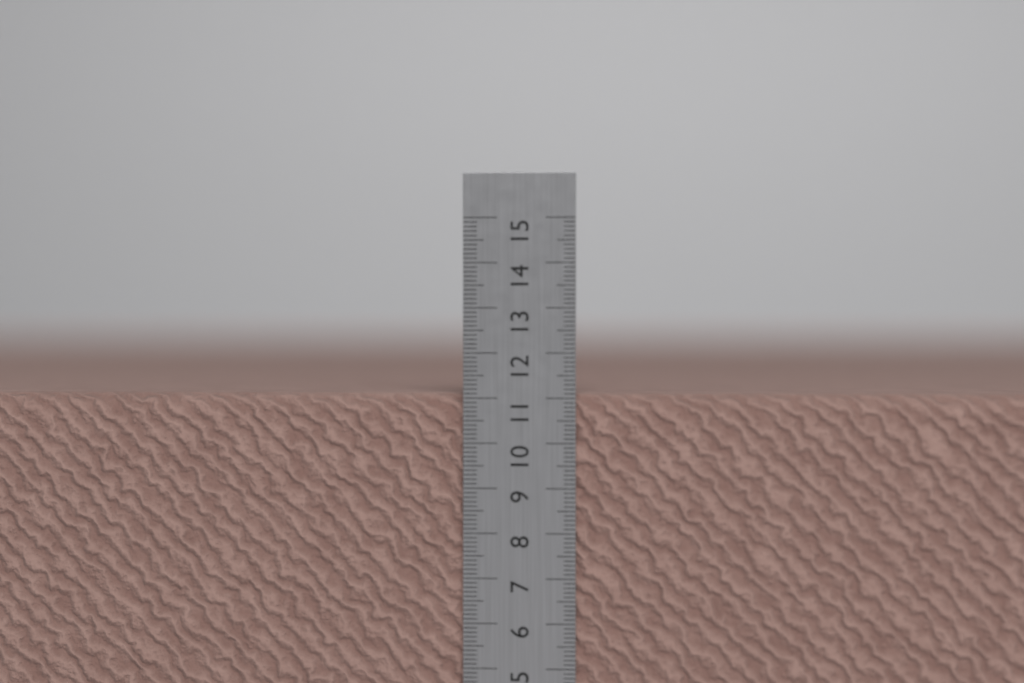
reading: 11.1 cm
